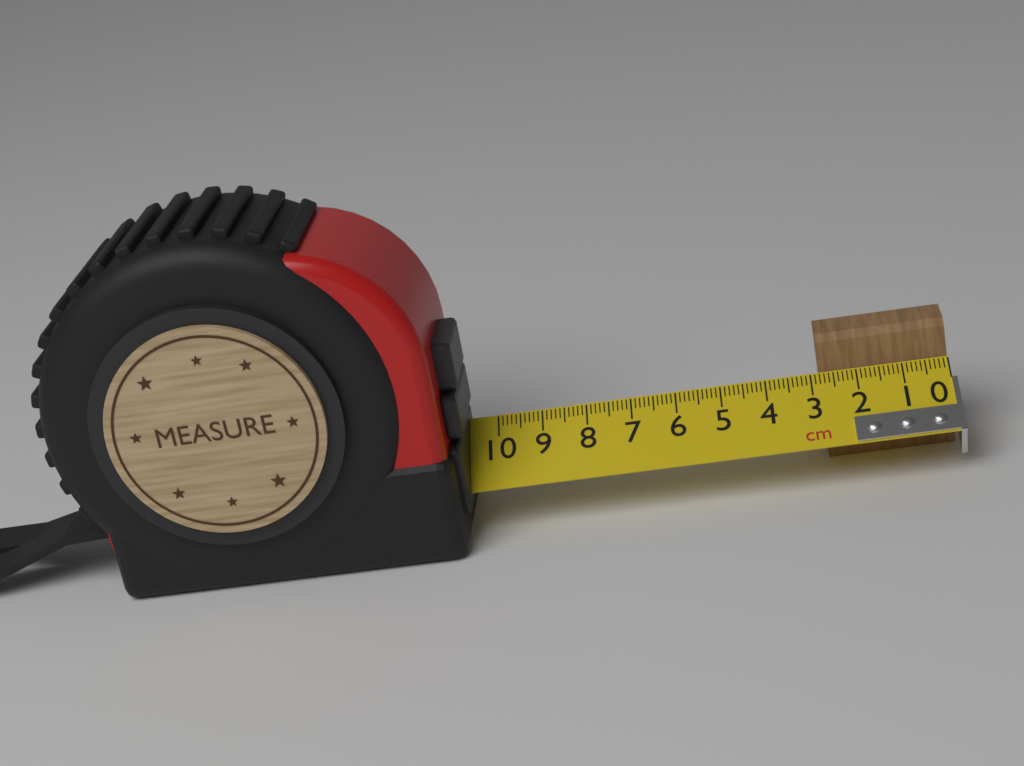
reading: 2.8 cm
